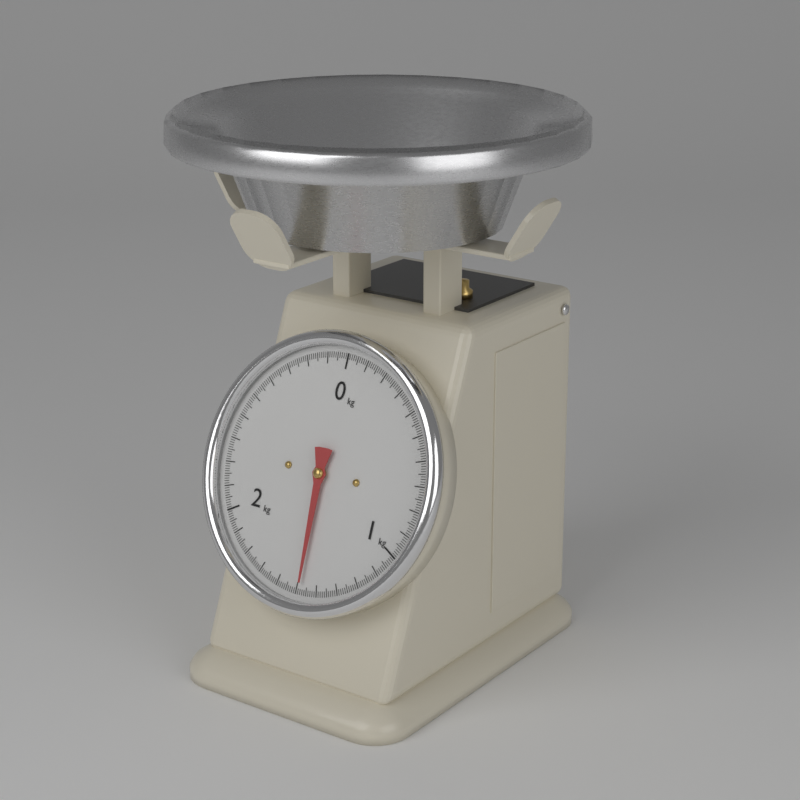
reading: 1.48 kg
